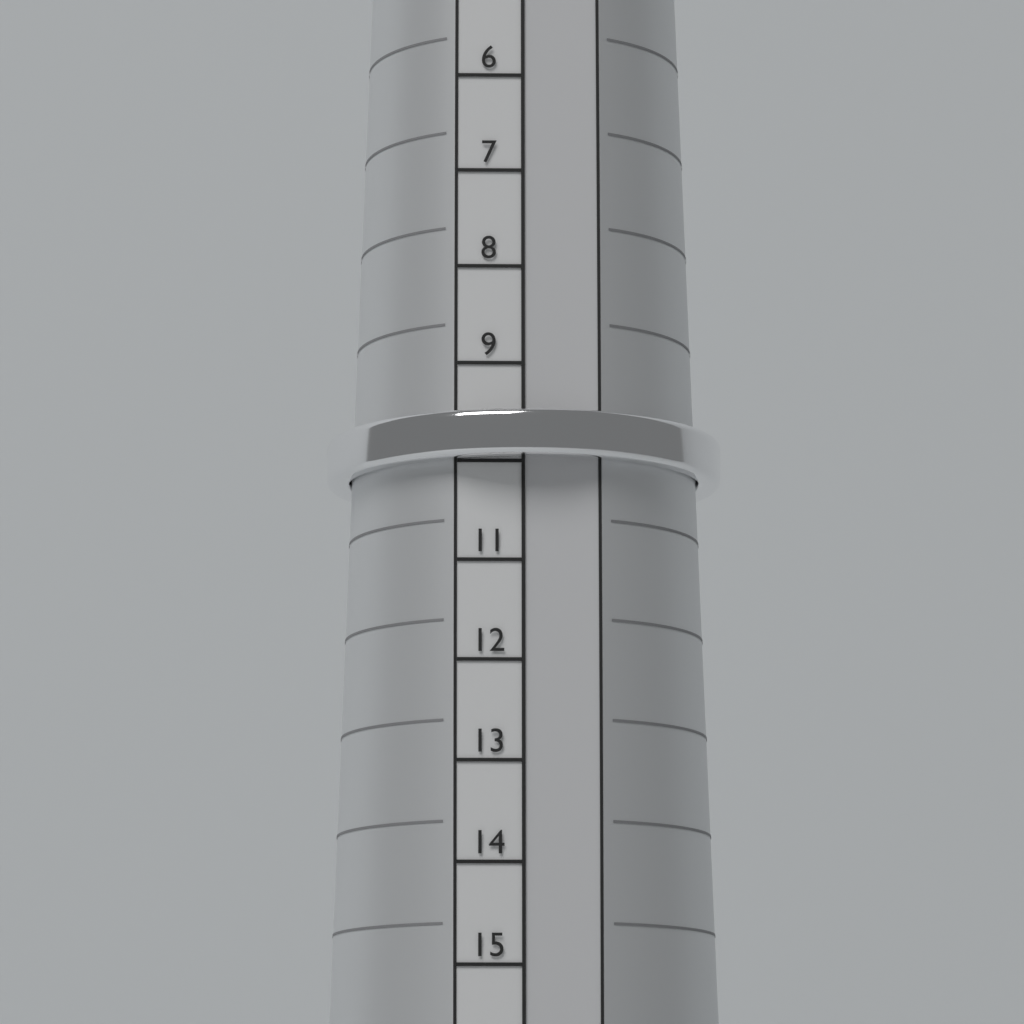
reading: 10 (no unit)
